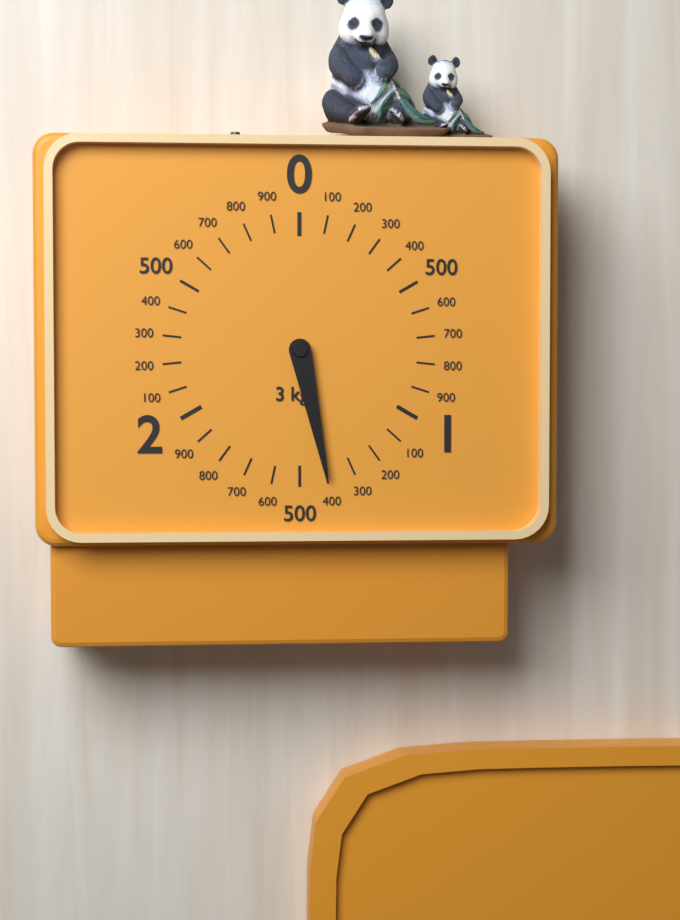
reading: 1.4 kg
